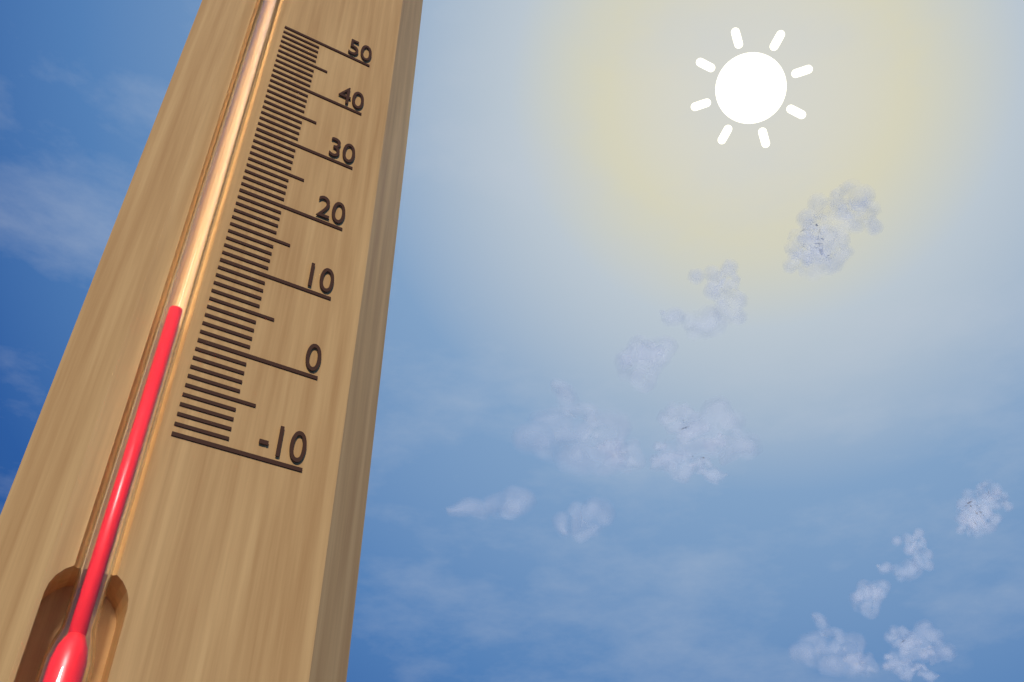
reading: 2 (no unit)
